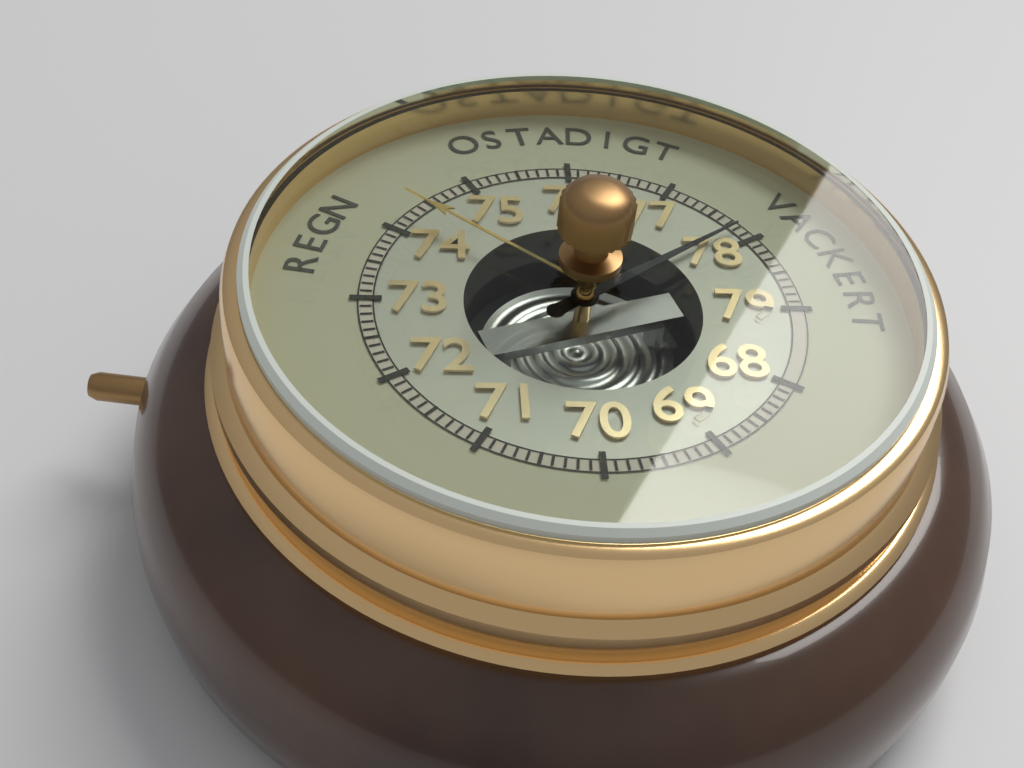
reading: 77.8 (no unit)
